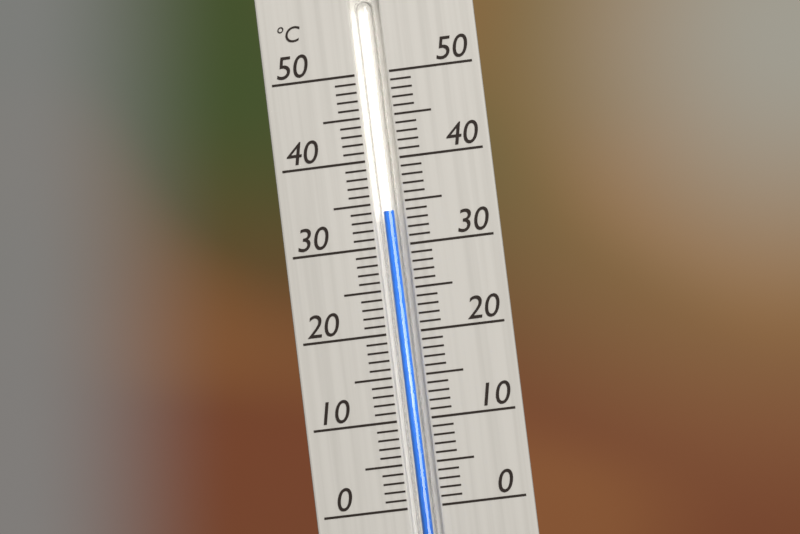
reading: 34 °C
